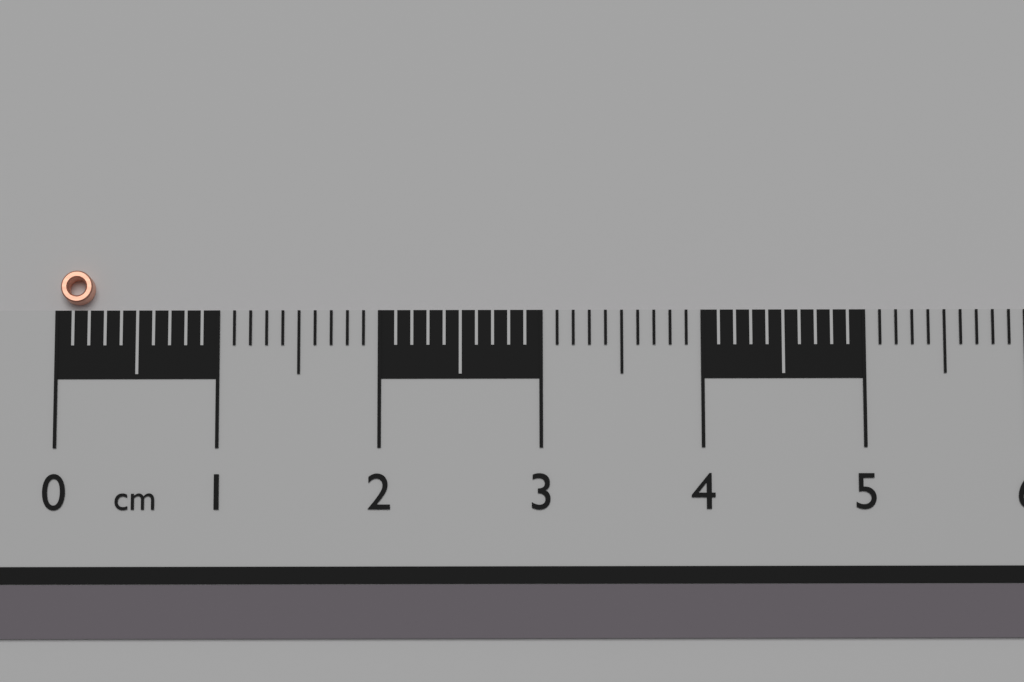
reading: 0.2 cm
